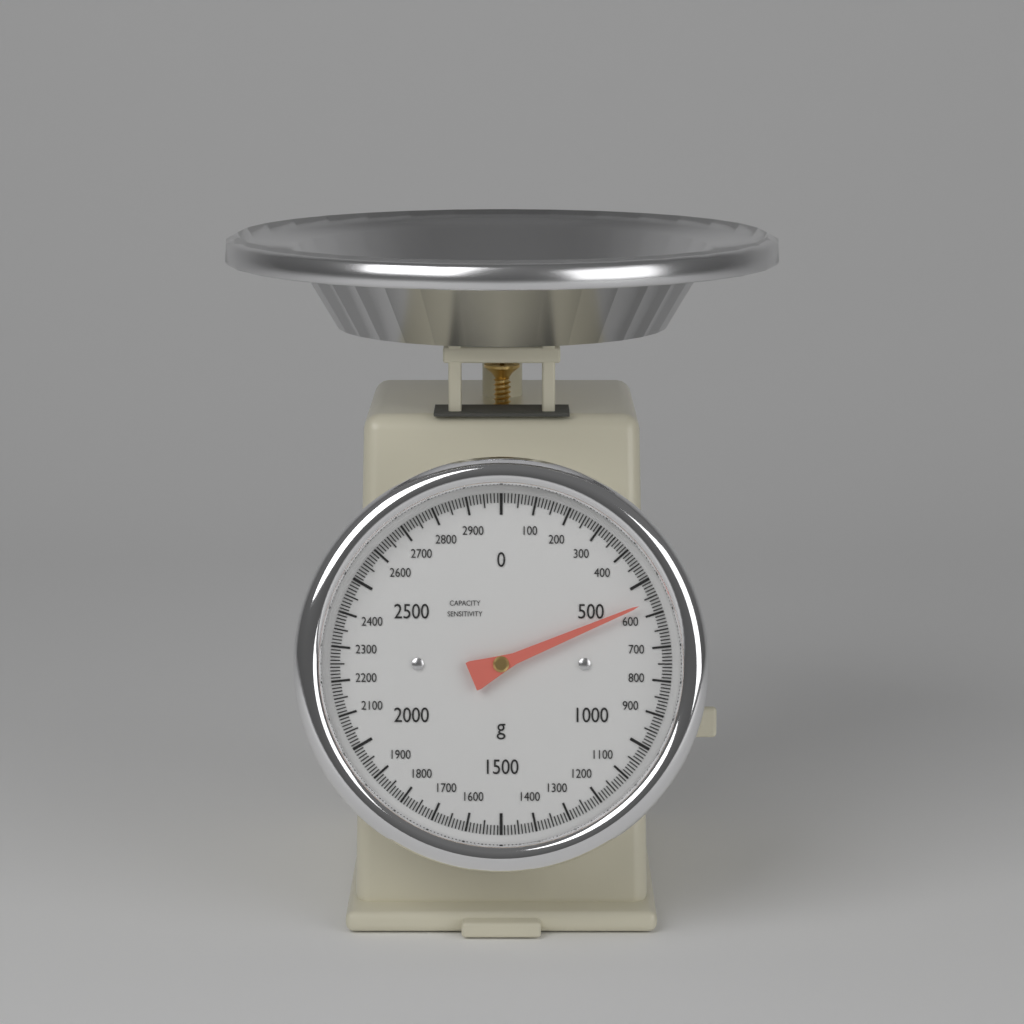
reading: 560 g
